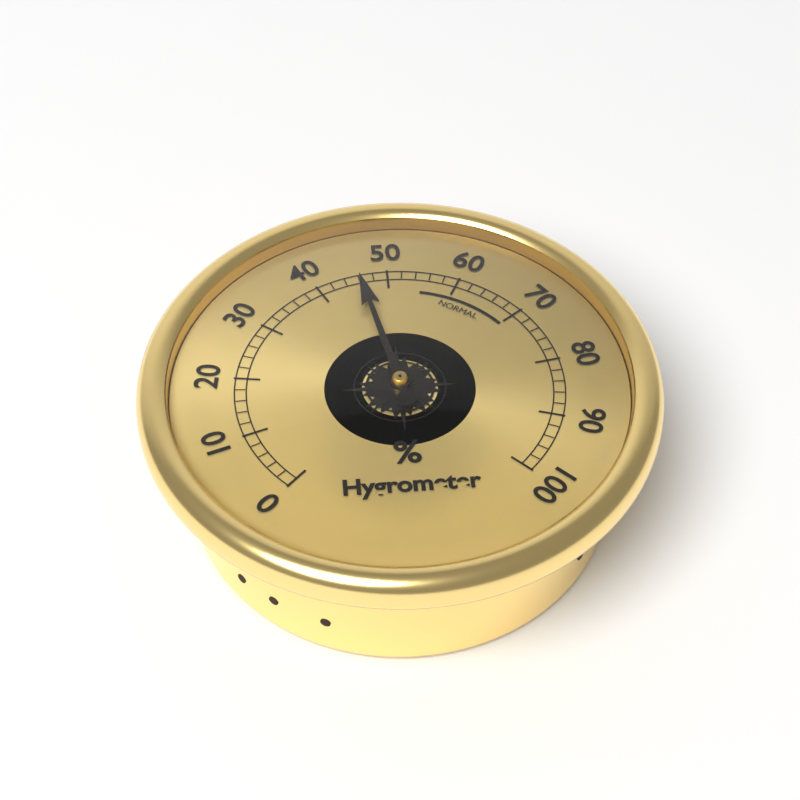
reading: 46 %
